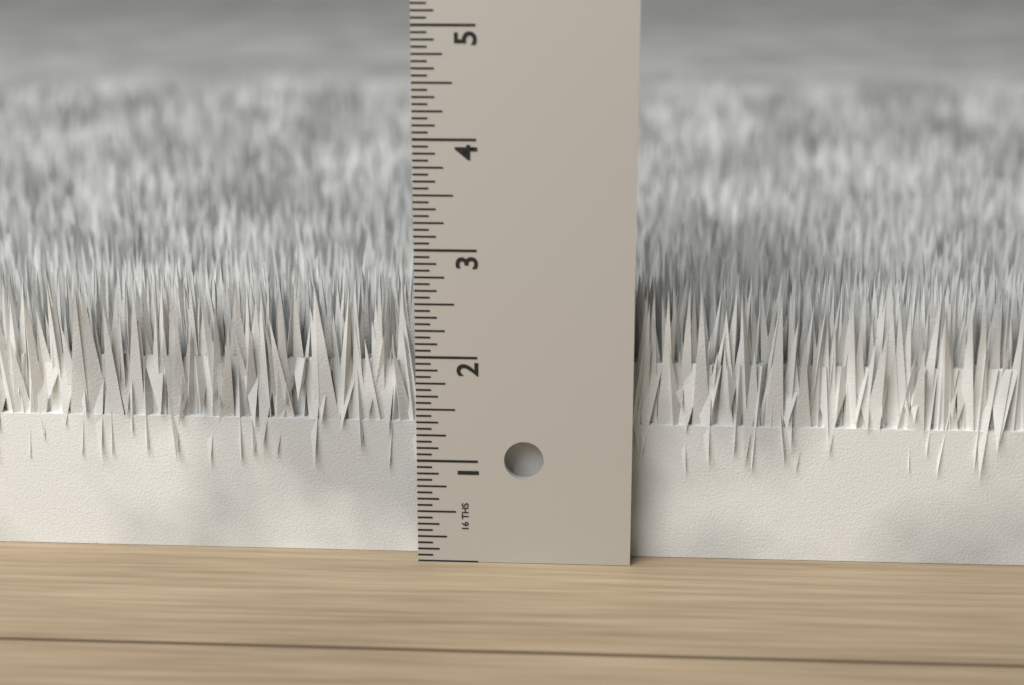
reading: 2.6250 in
